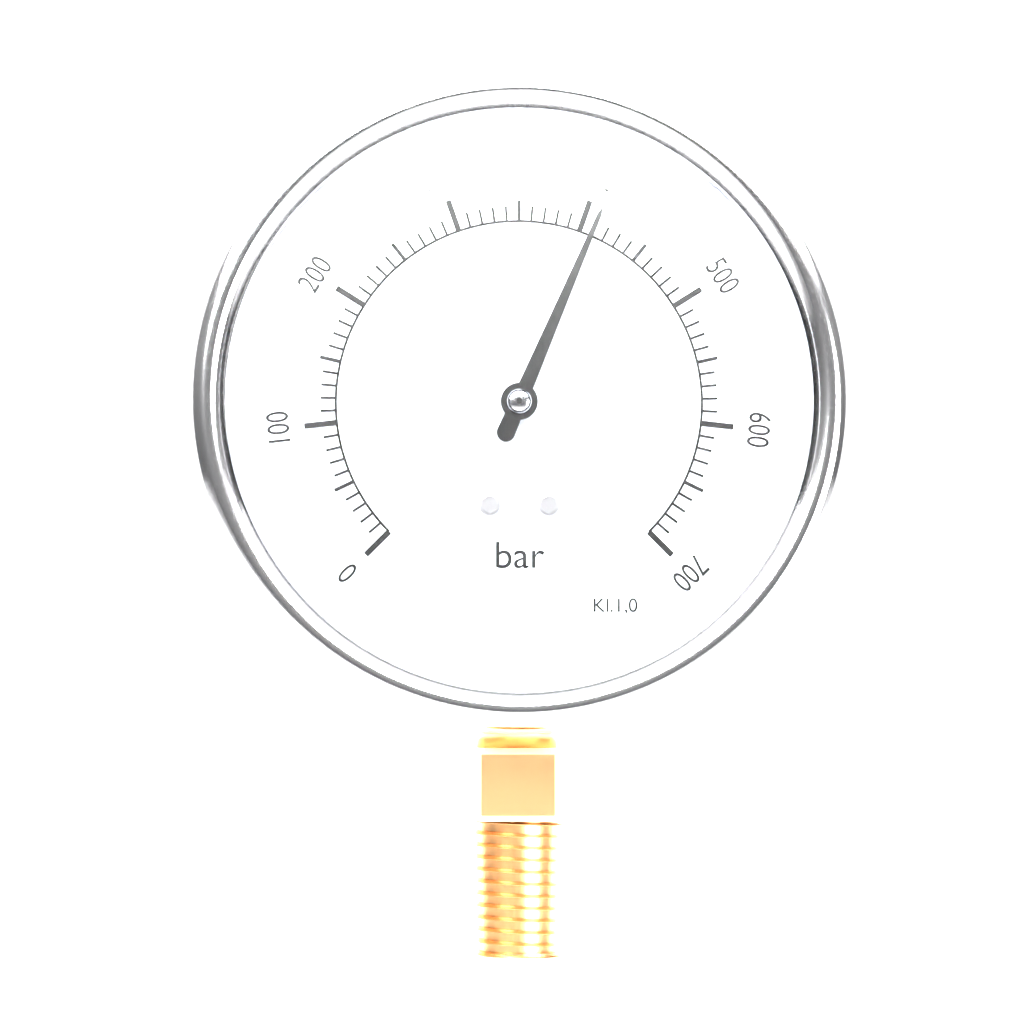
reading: 410 bar
